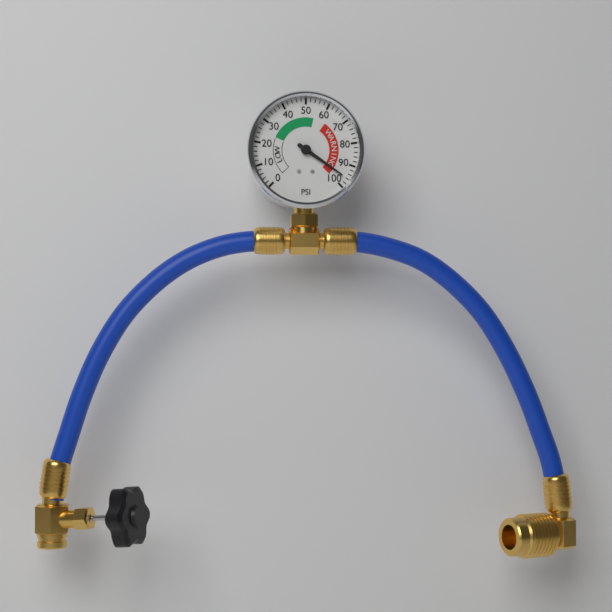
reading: 96 psi
